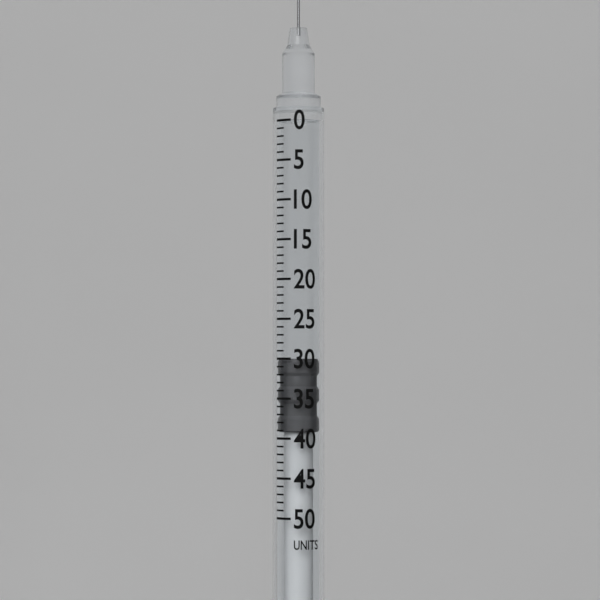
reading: 30 units
